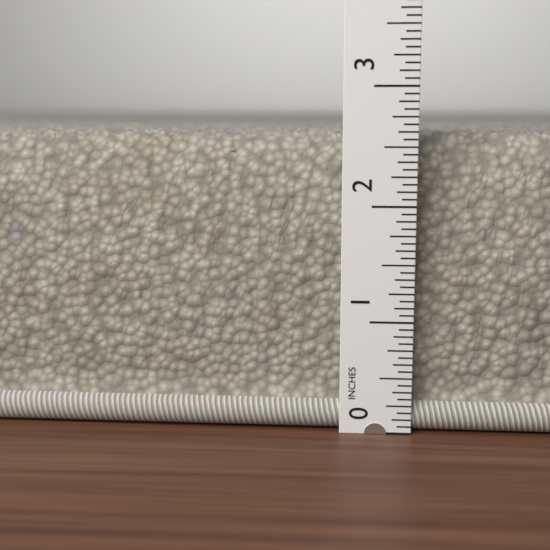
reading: 2.6250 in
